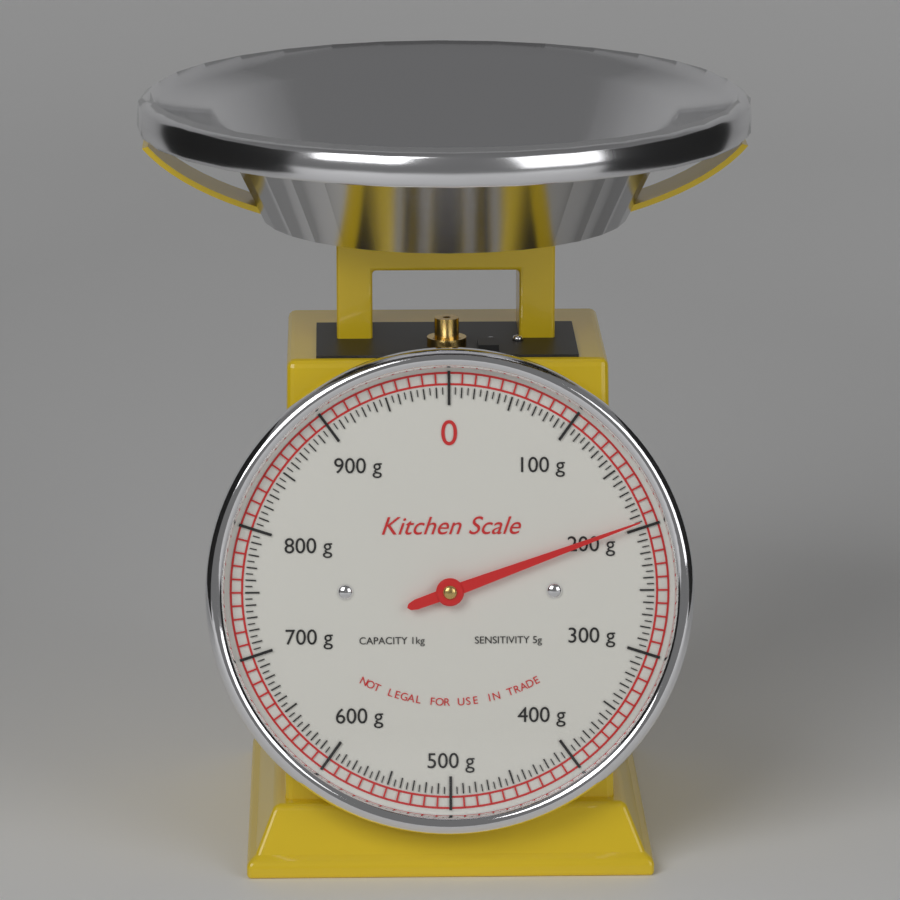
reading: 195 g
